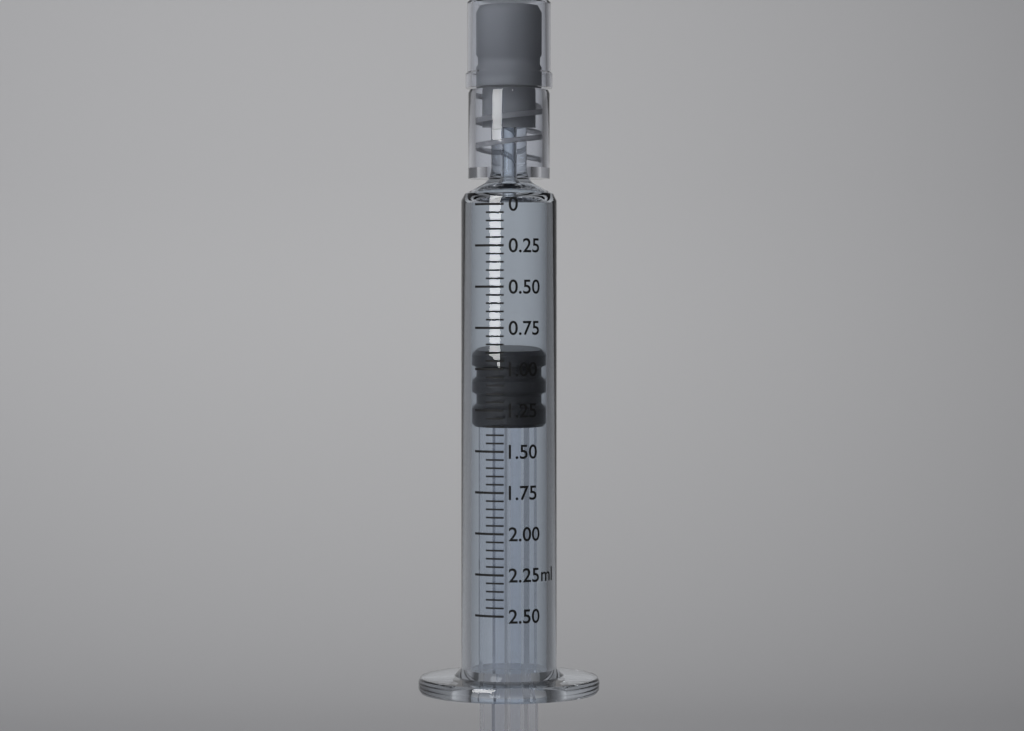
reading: 0.90 ml
